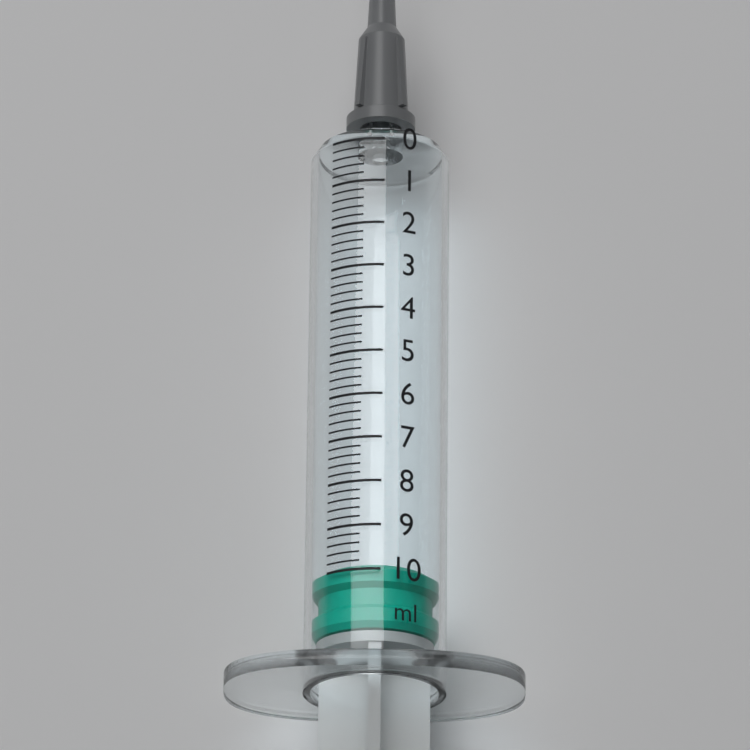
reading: 9.8 ml
